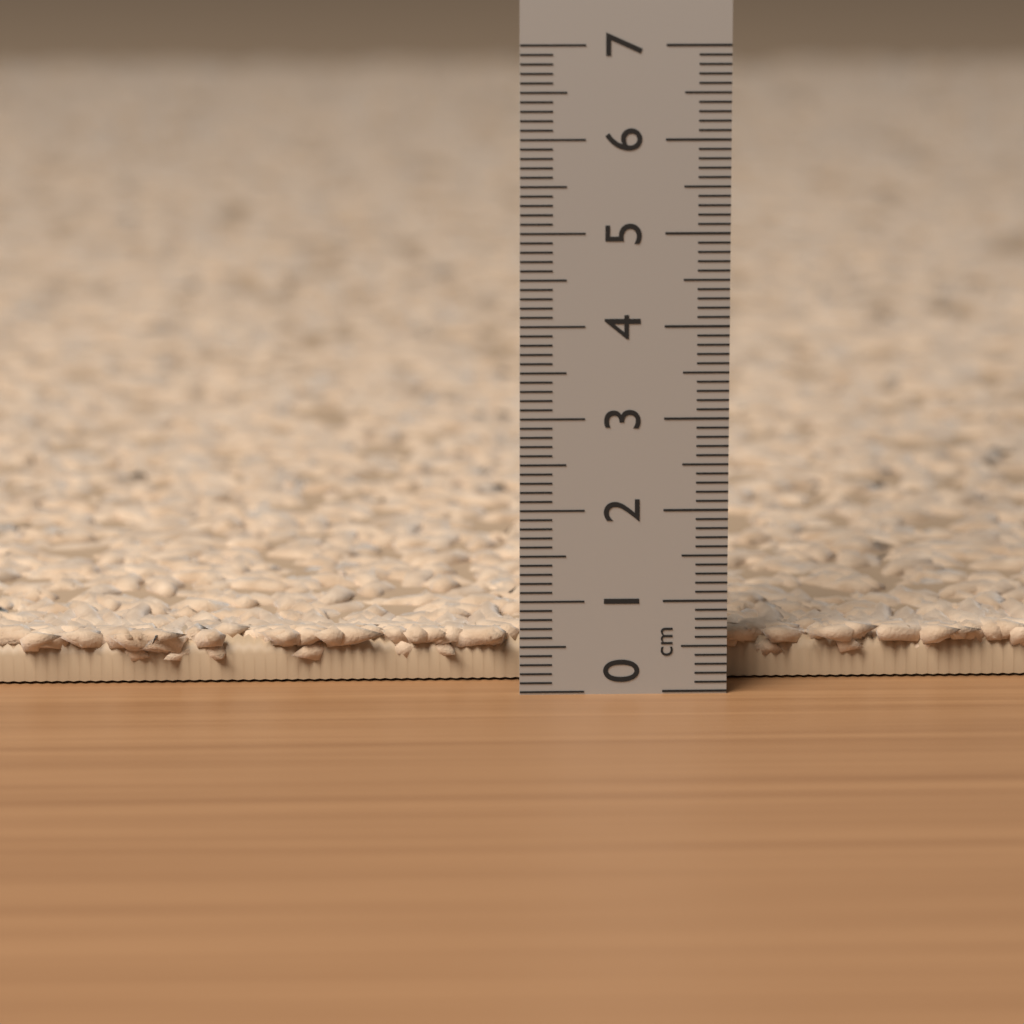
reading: 0.6 cm
